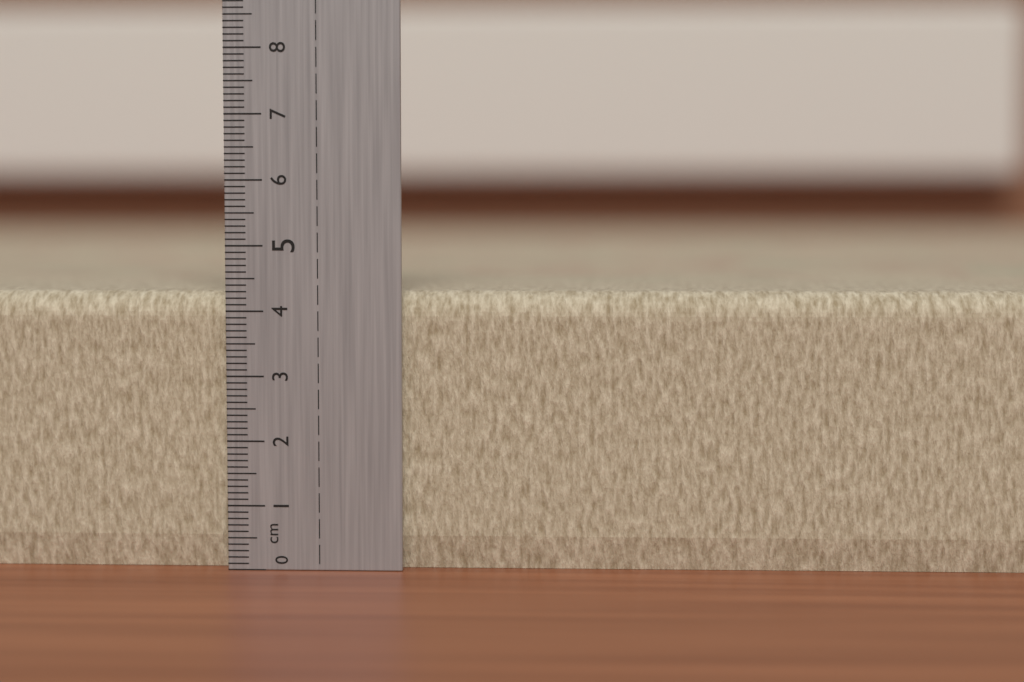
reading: 4.3 cm
